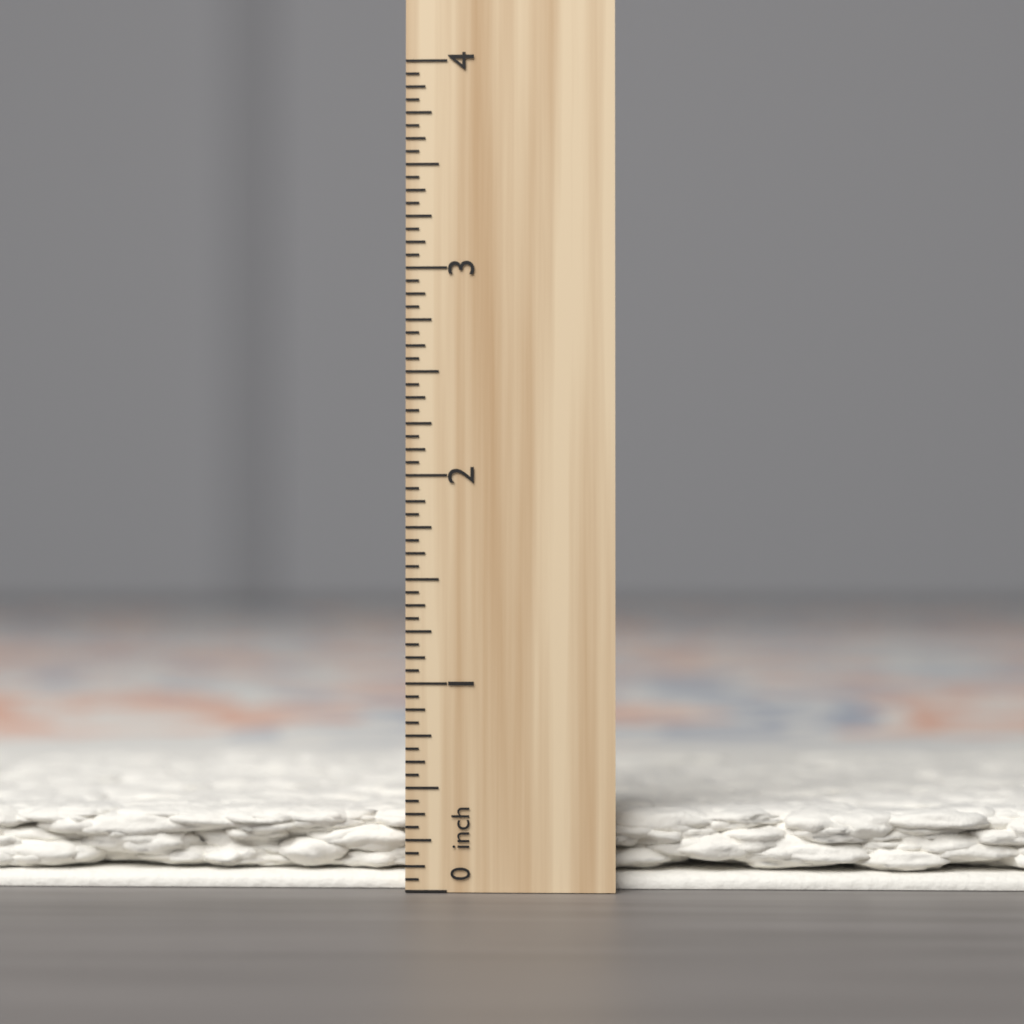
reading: 0.3750 inch
